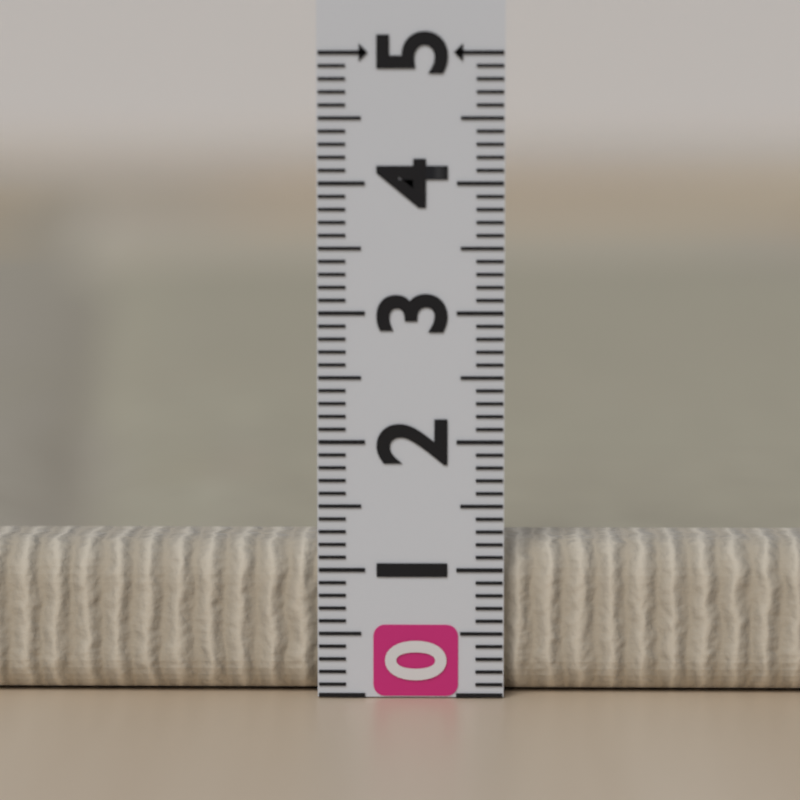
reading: 1.2 (no unit)
